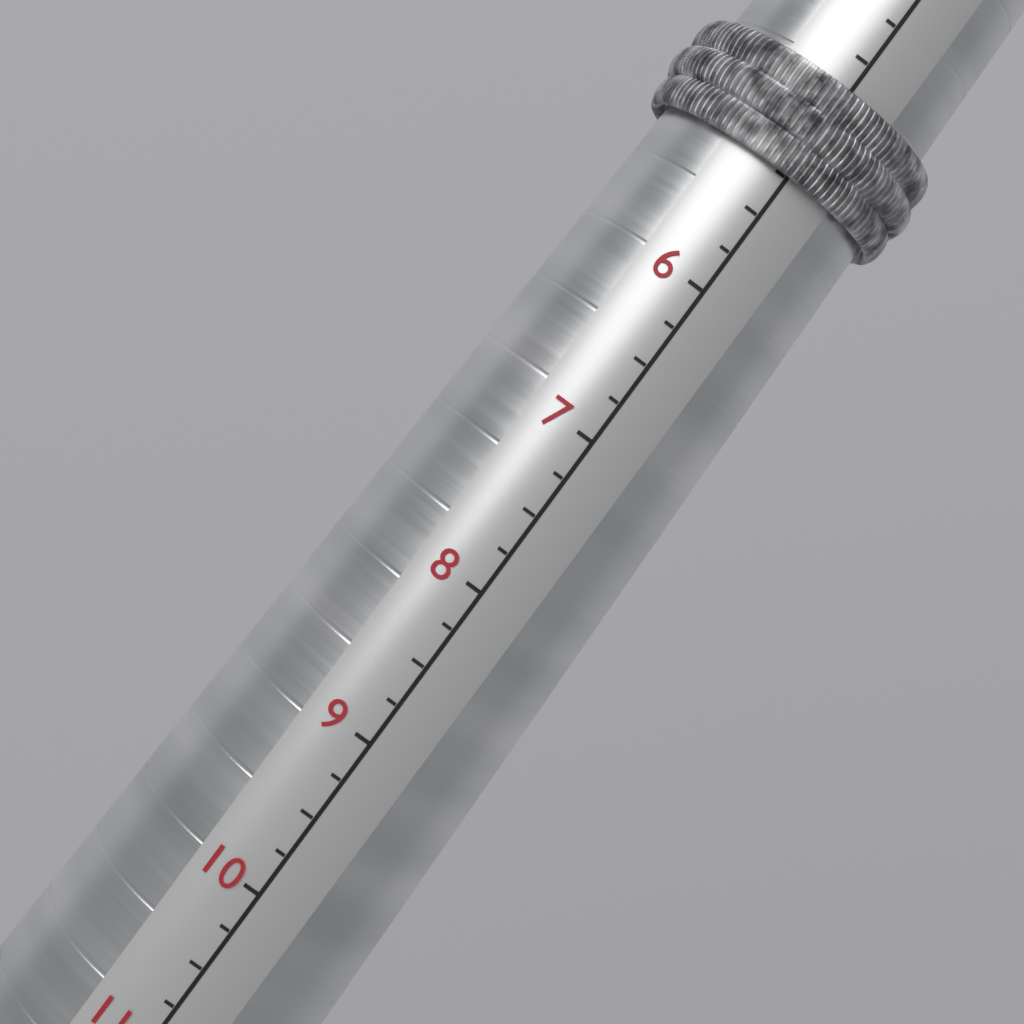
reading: 5.25 (no unit)
